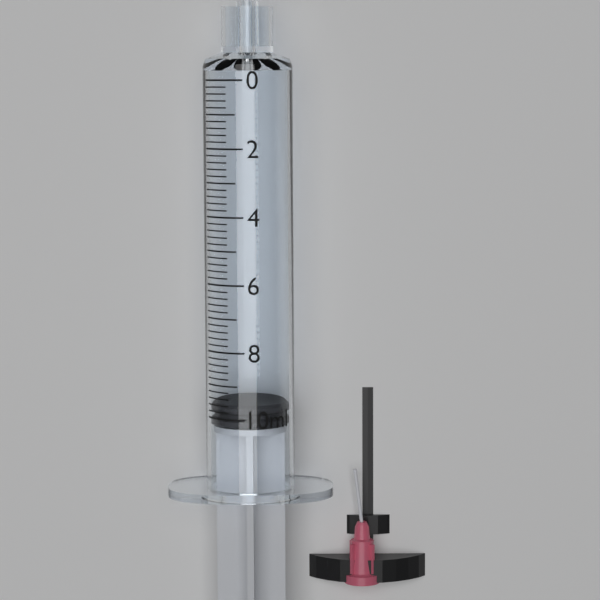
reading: 9.6 ml
